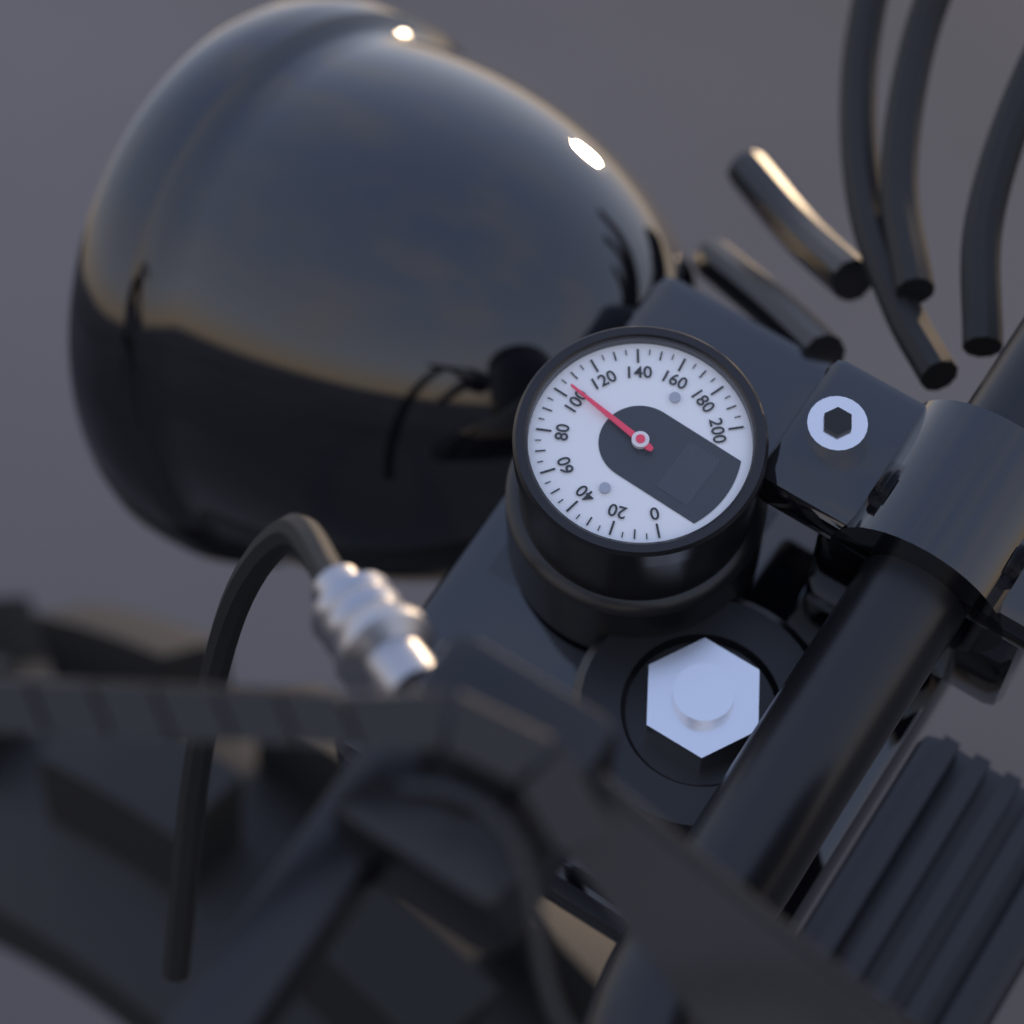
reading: 105 (no unit)
